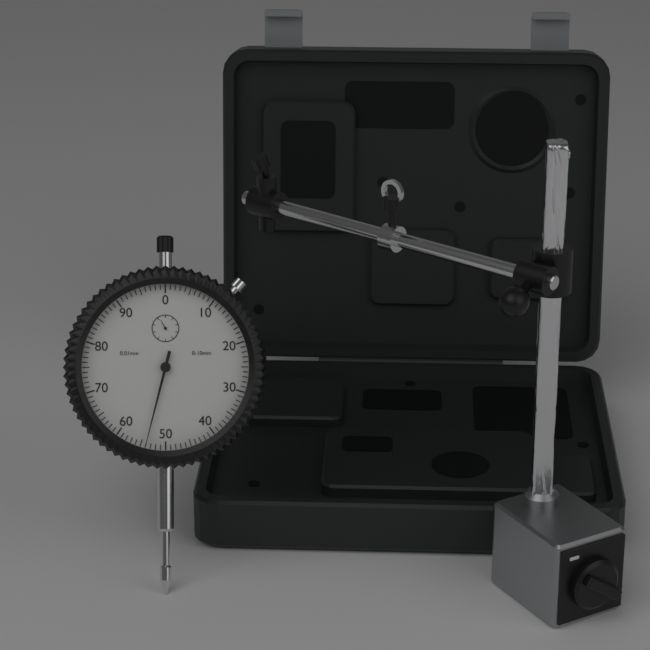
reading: 0.54 mm
